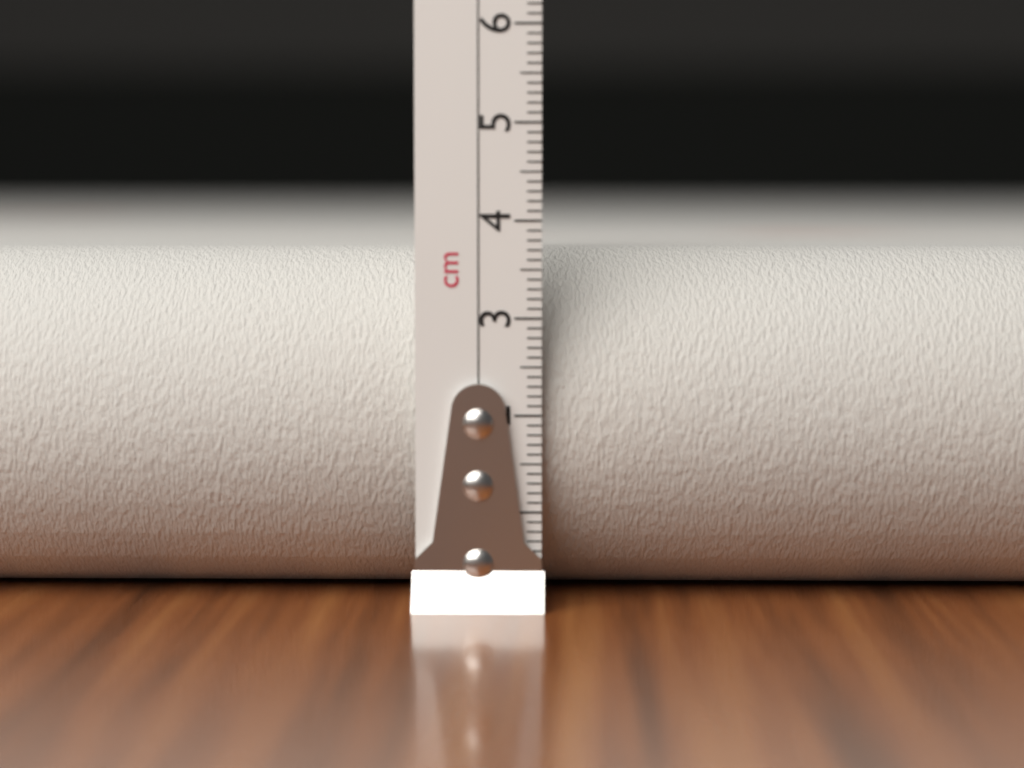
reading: 3.7 cm
